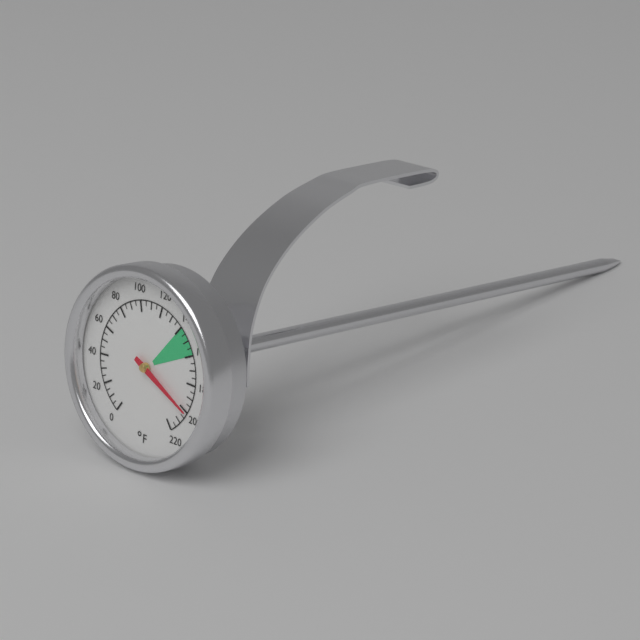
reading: 200 °F
